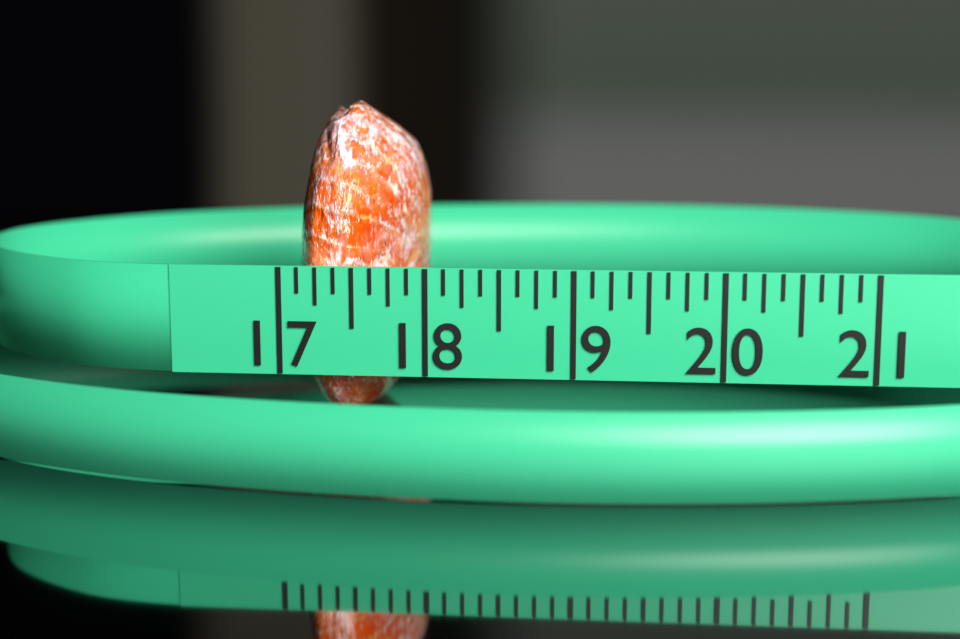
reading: 17.875 (no unit)
